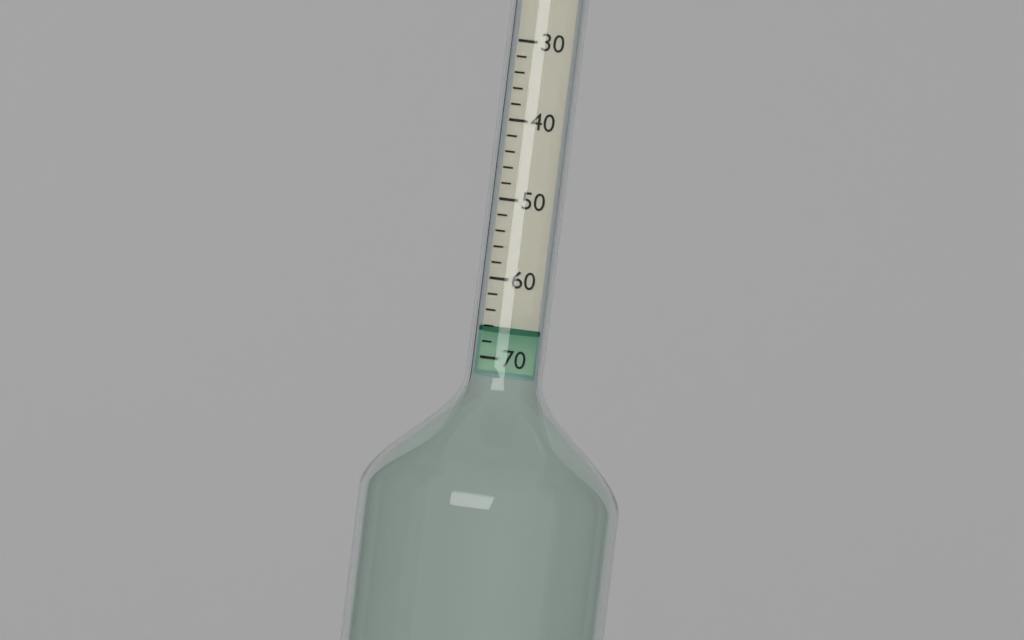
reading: 66 (no unit)
